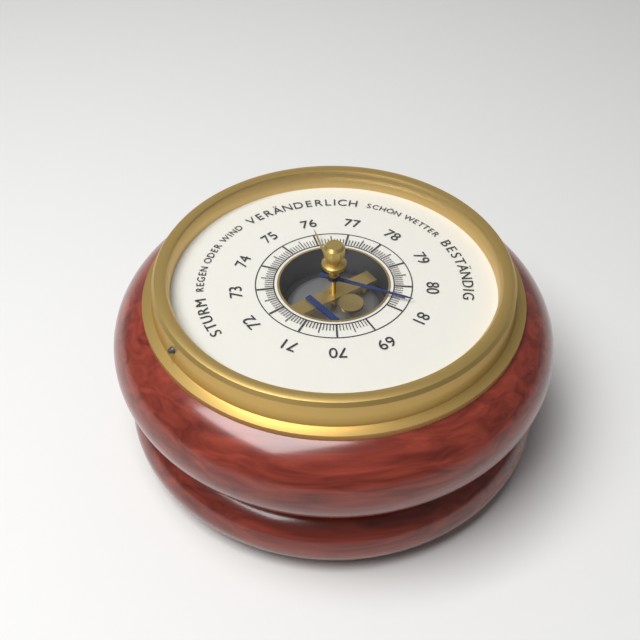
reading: 80.6 (no unit)
